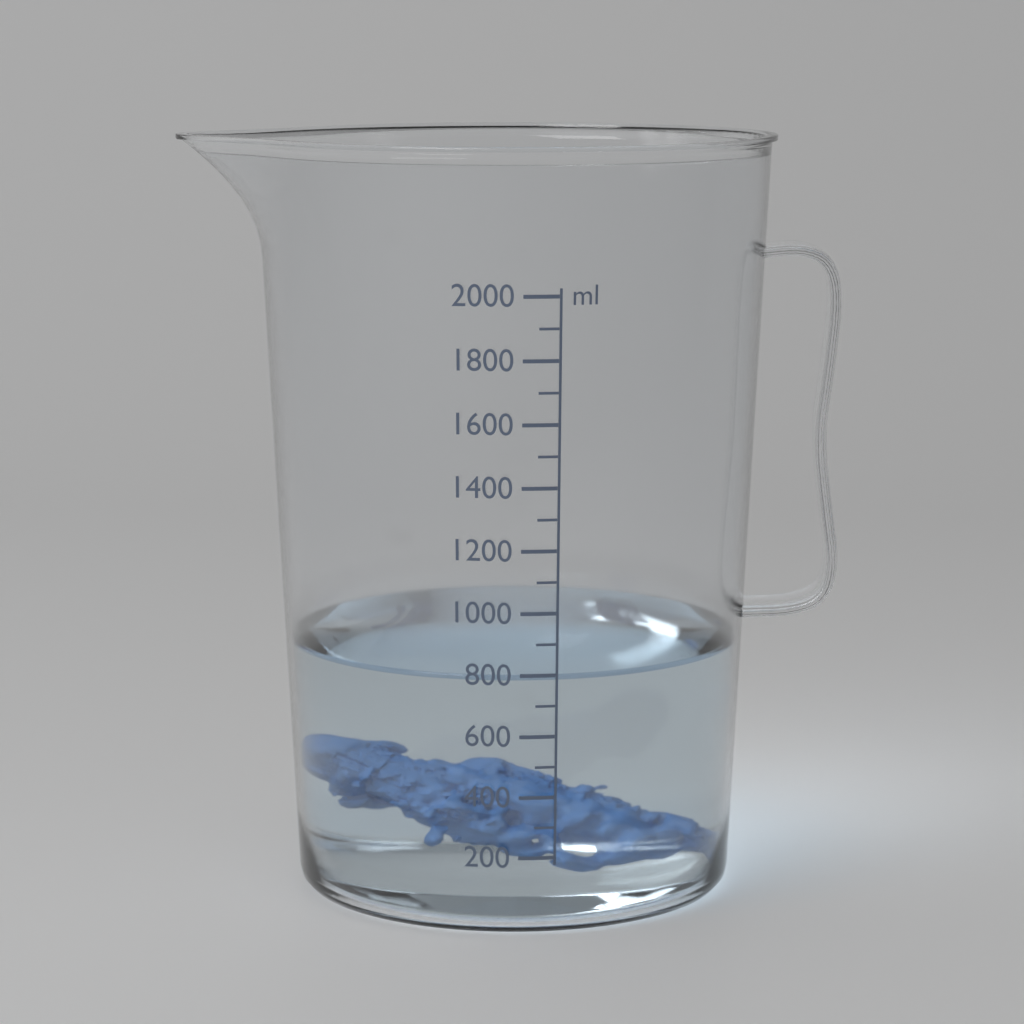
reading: 800 ml
